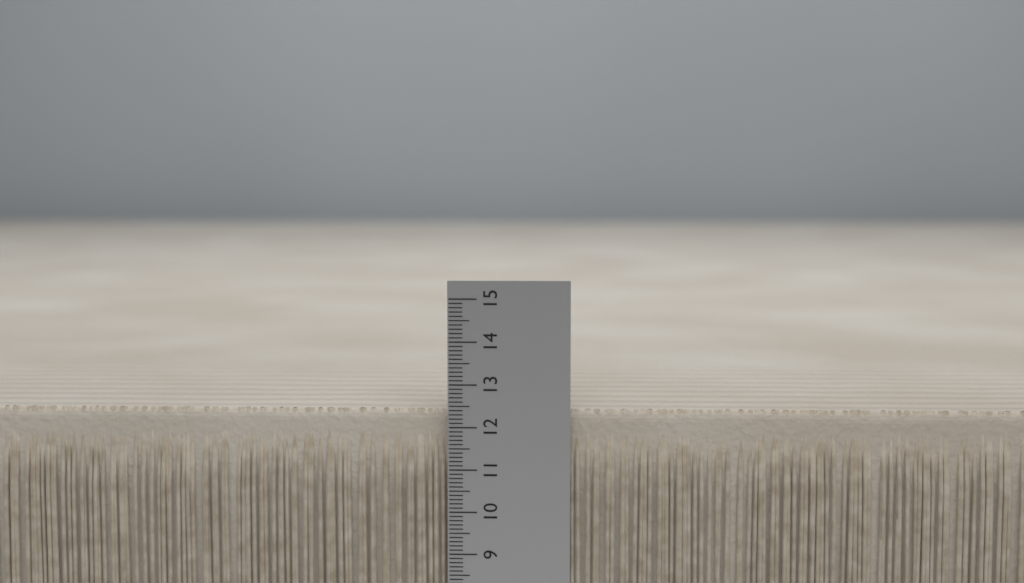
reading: 12.4 (no unit)
